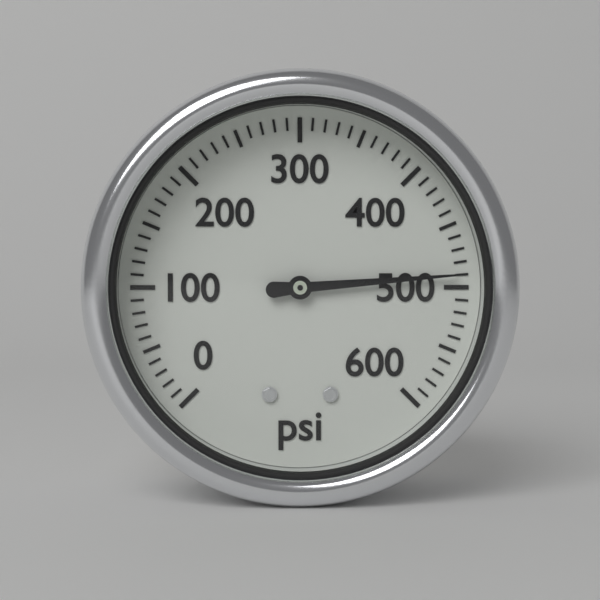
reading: 490 psi
